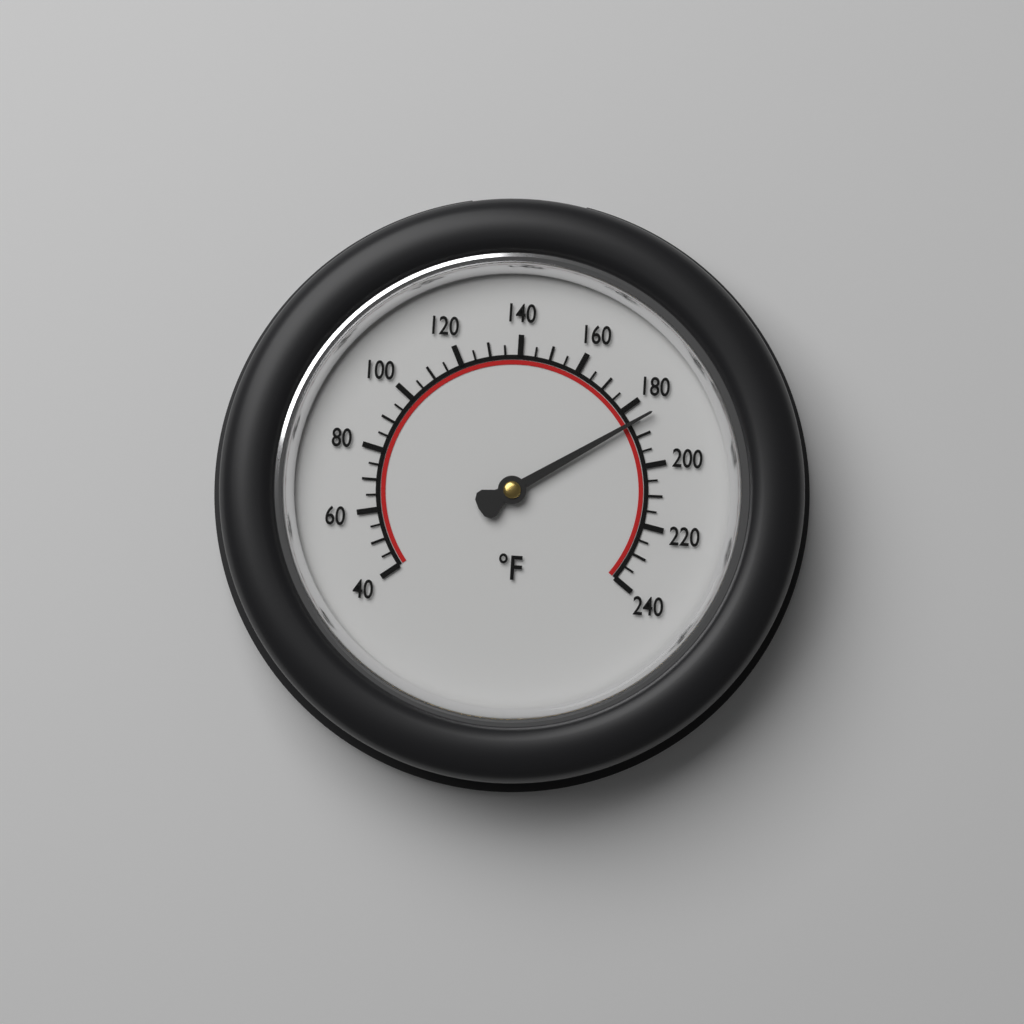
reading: 185 °F
